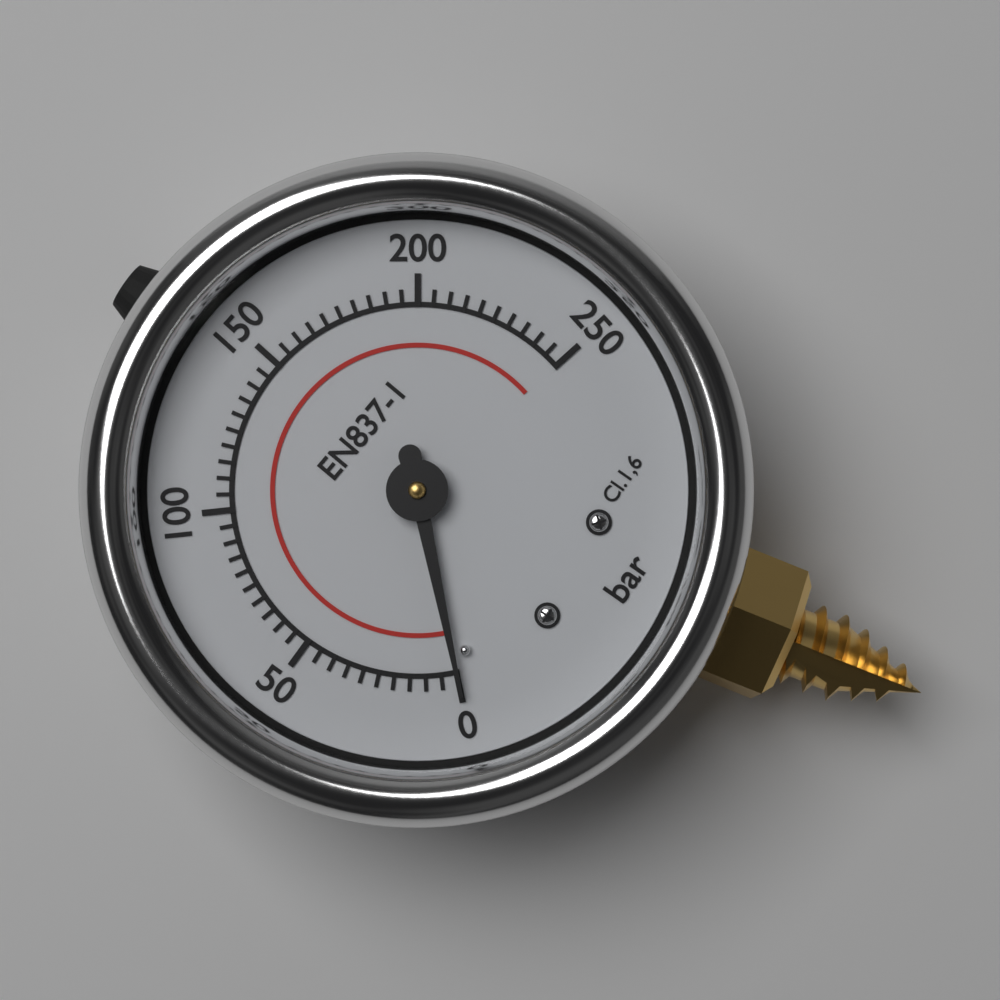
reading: 0 bar
